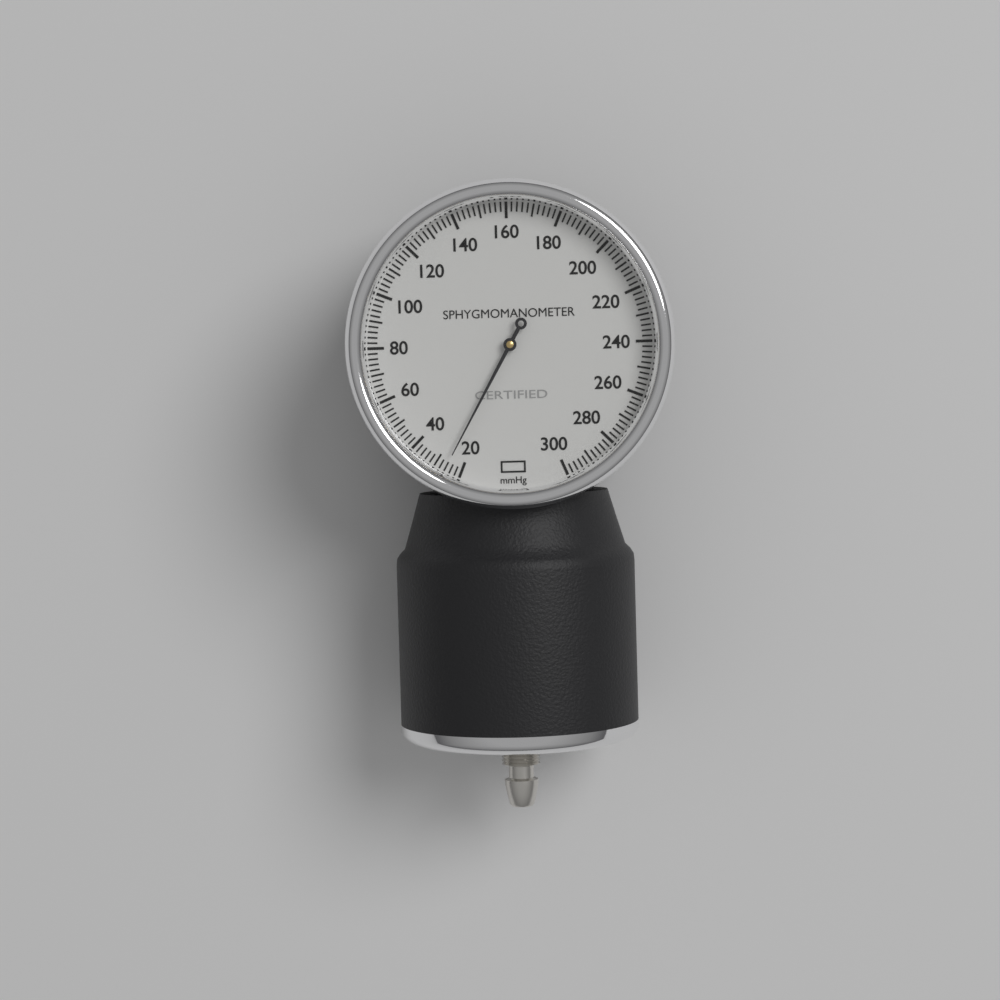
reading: 26 mmHg
